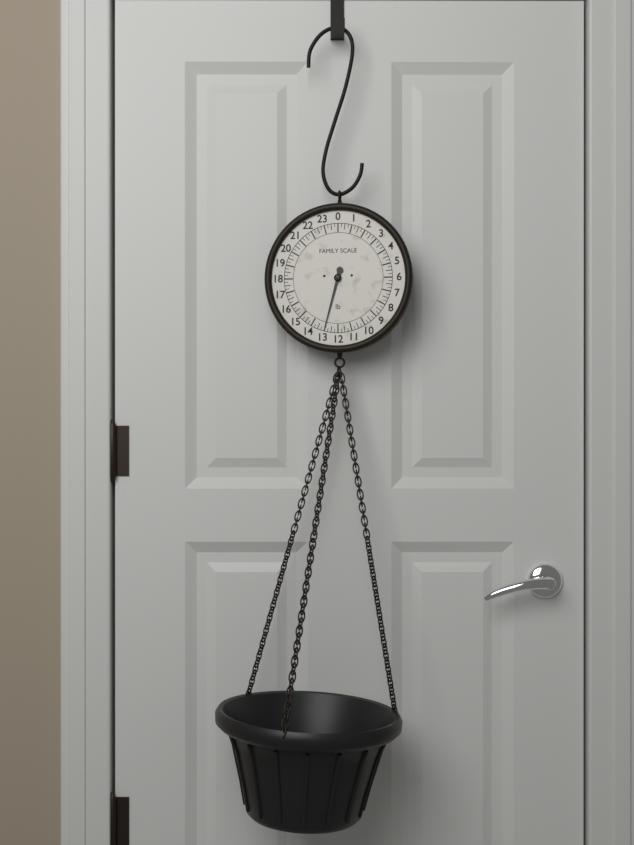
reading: 13.00 lb
